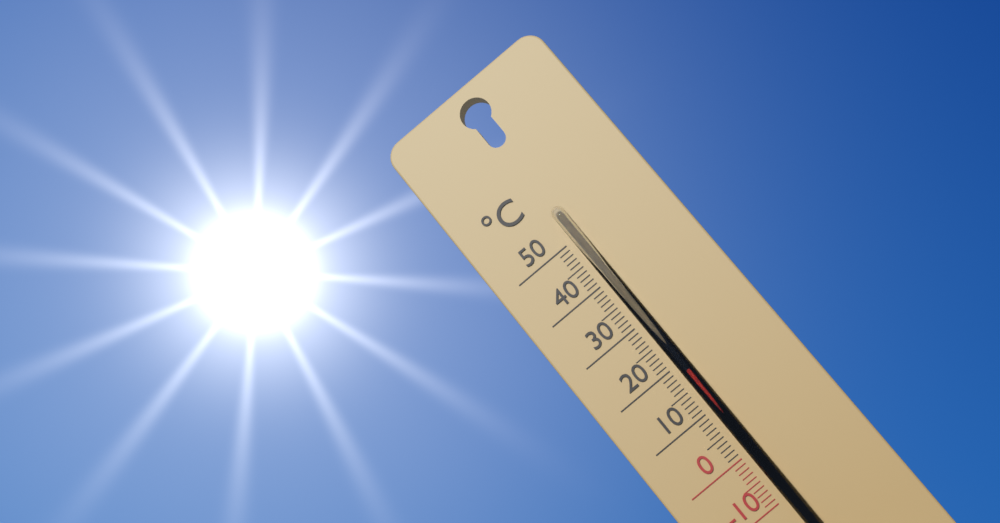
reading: 18 °C
